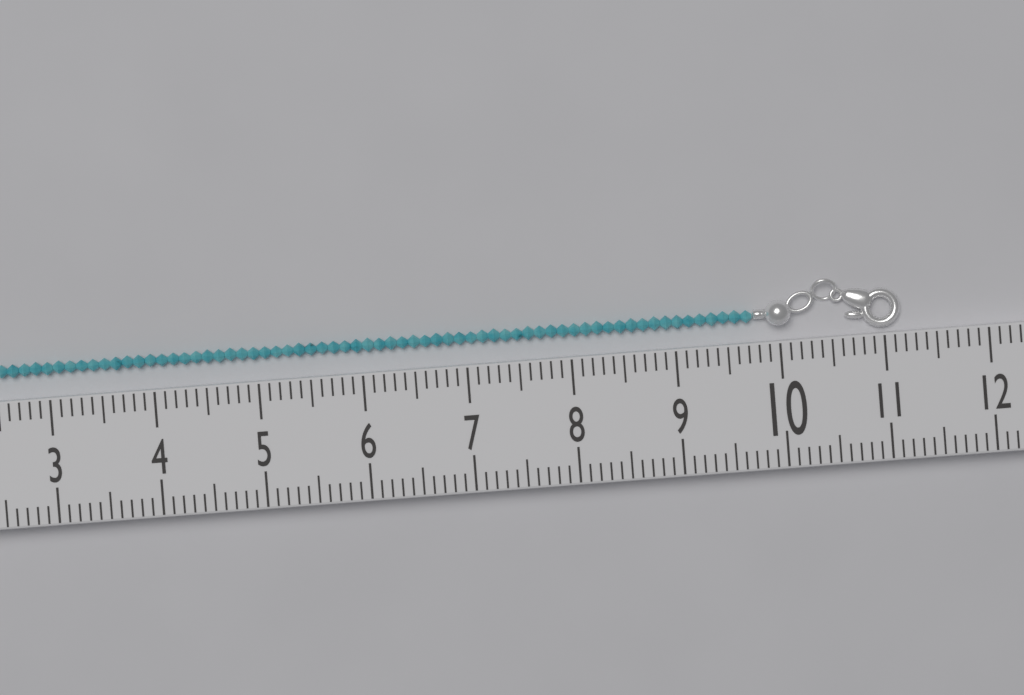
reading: 11.2 (no unit)
